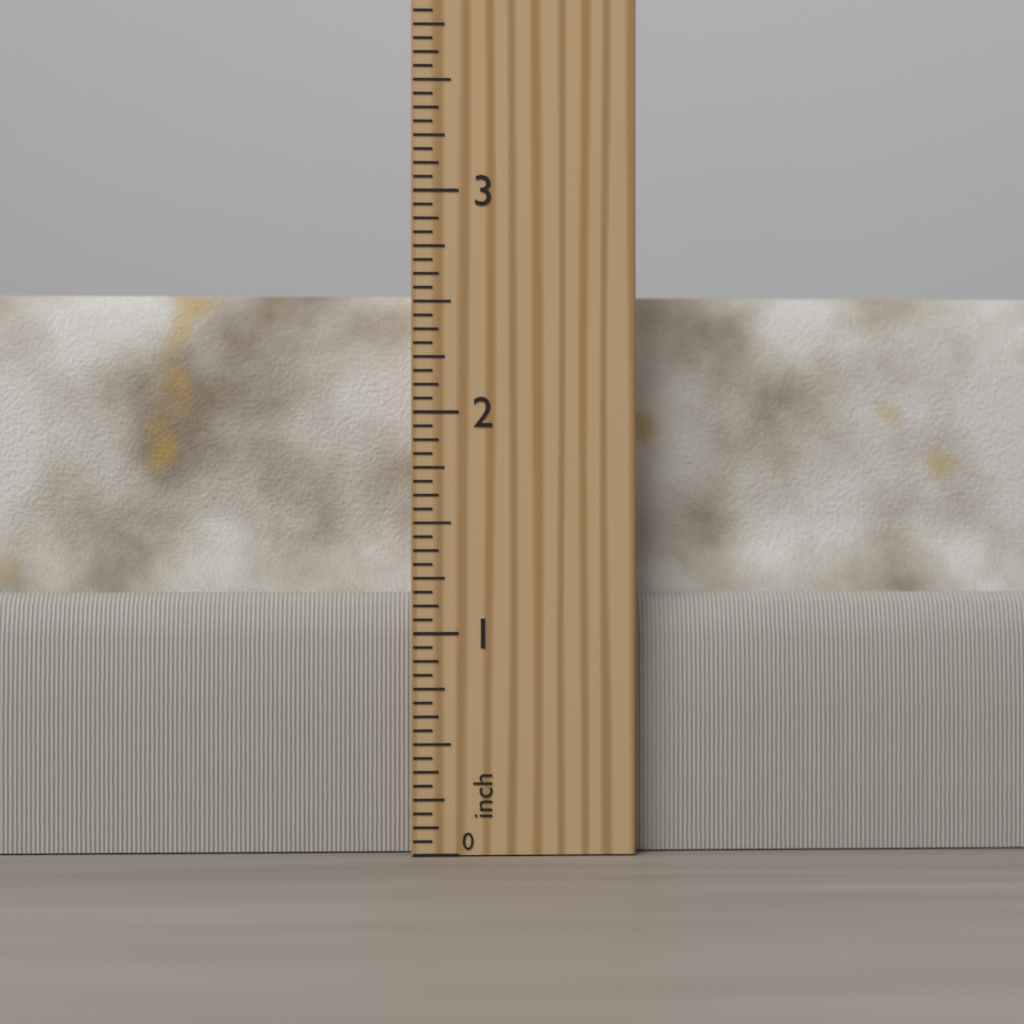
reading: 2.5625 inch
